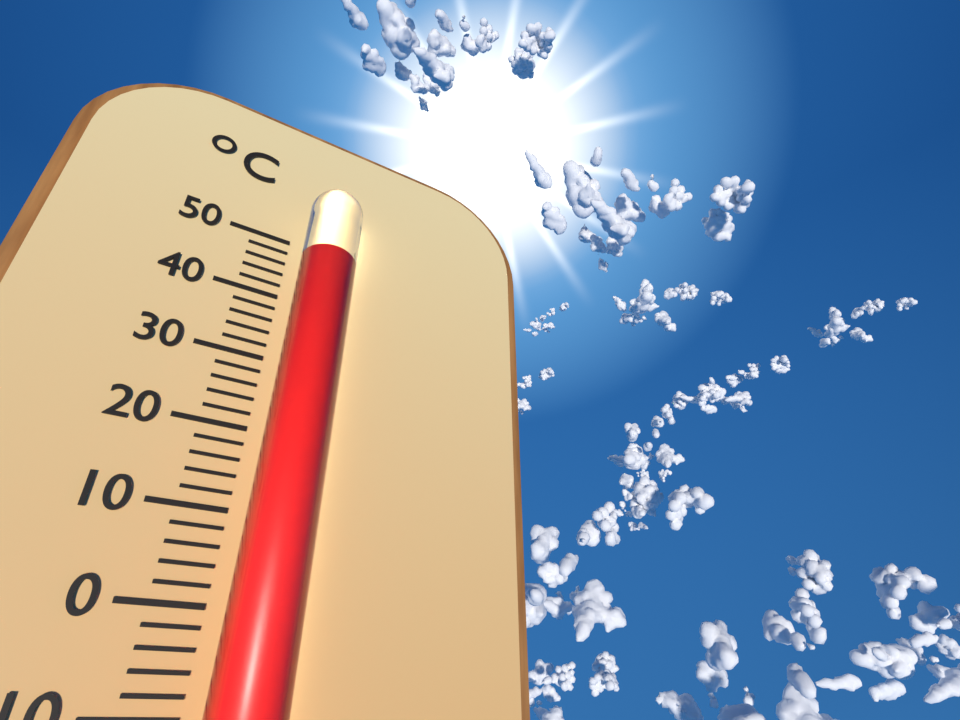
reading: 45 °C
